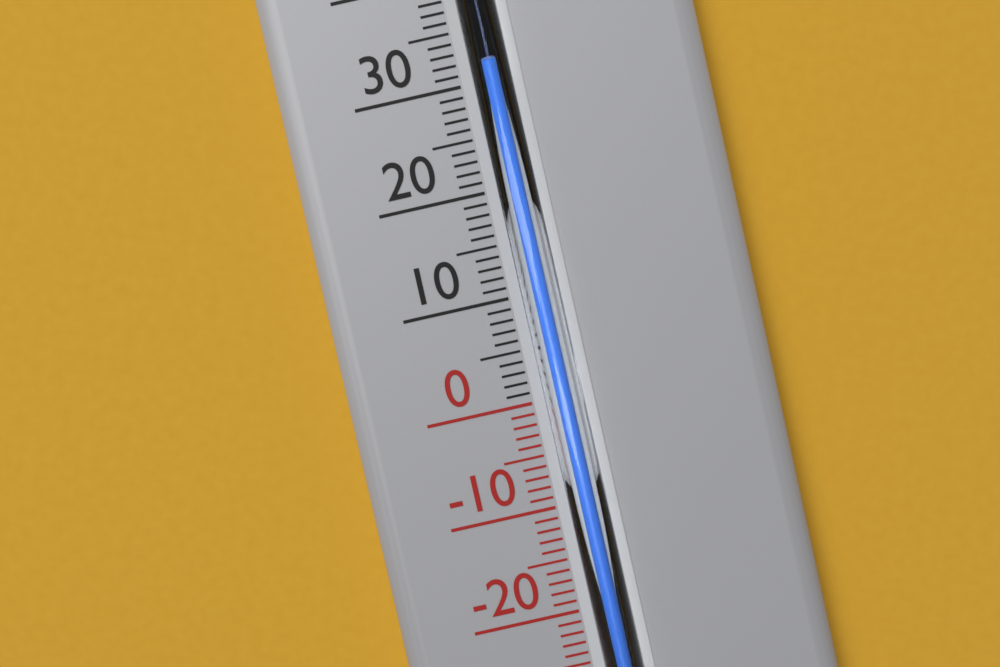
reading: 31 °C
